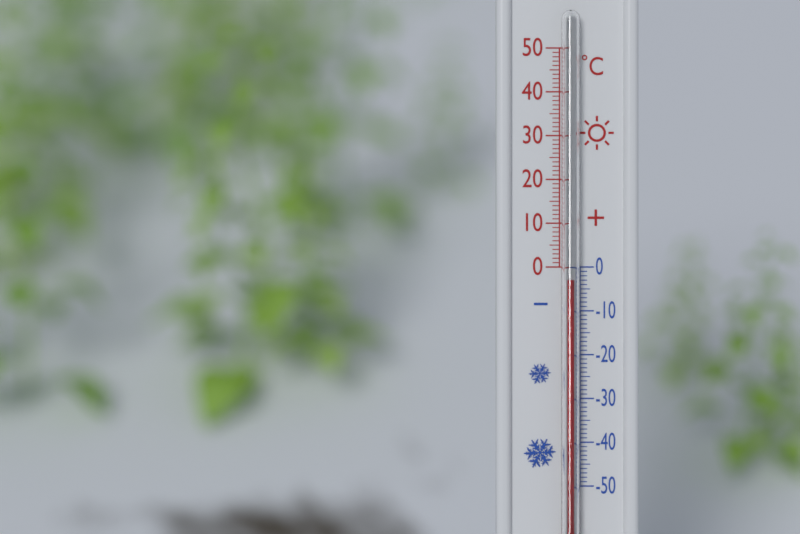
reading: -3 °C
